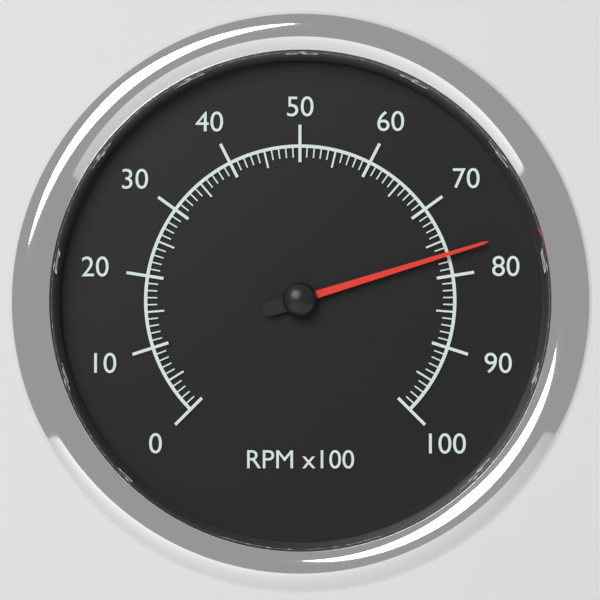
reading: 77 RPM x100
